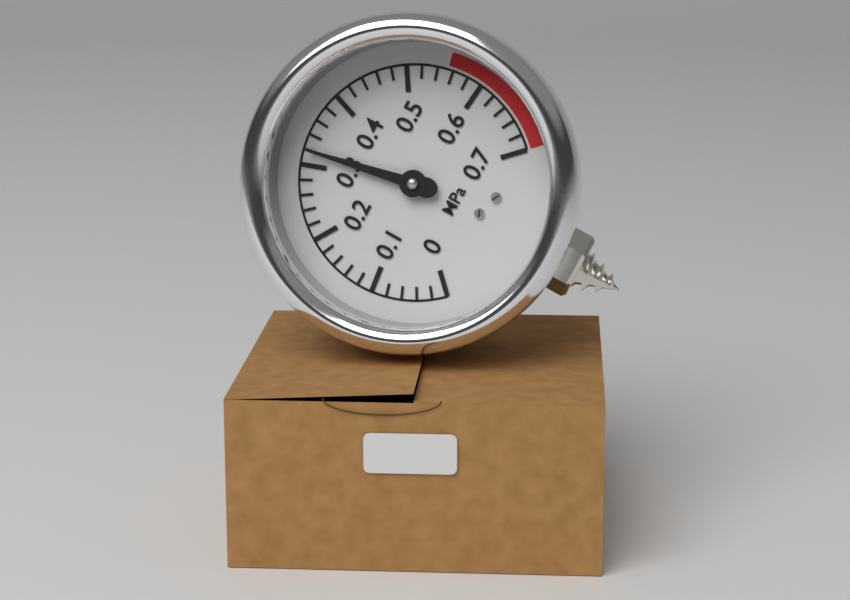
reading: 0.32 MPa
